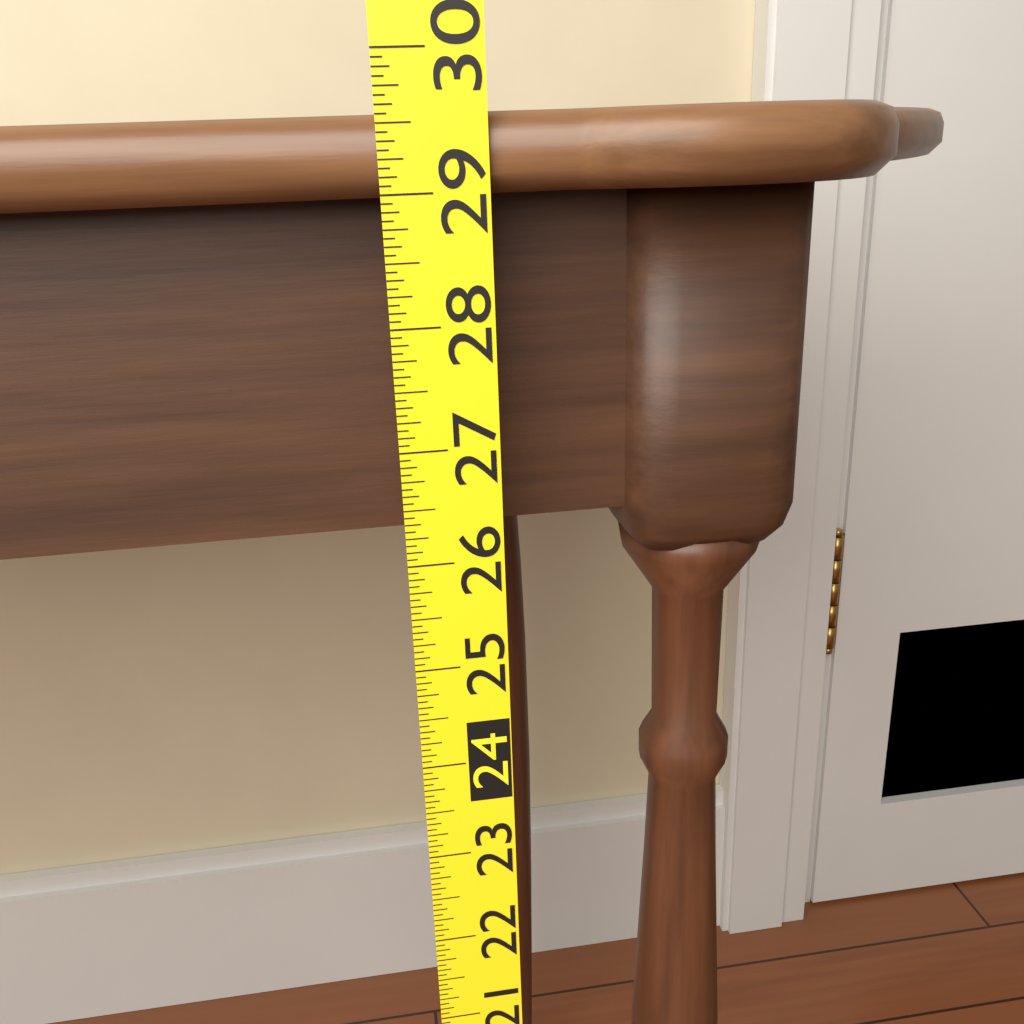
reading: 29.5625 (no unit)
